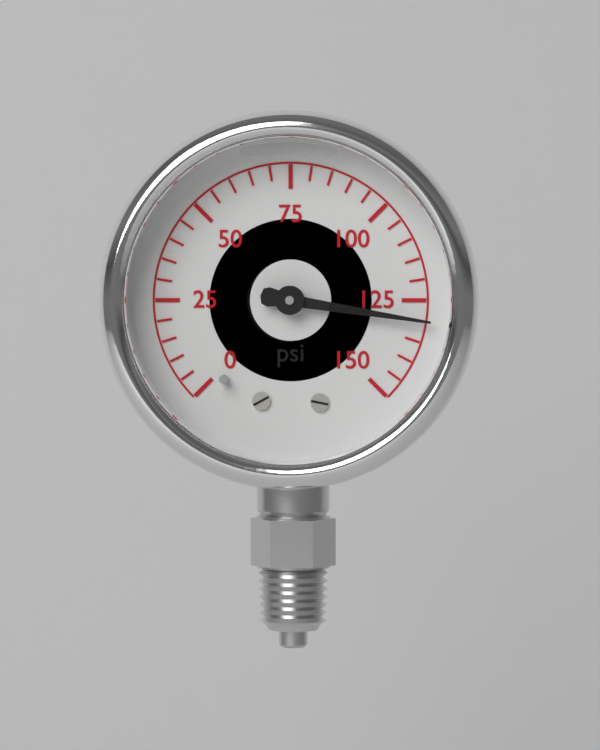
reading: 130 psi
